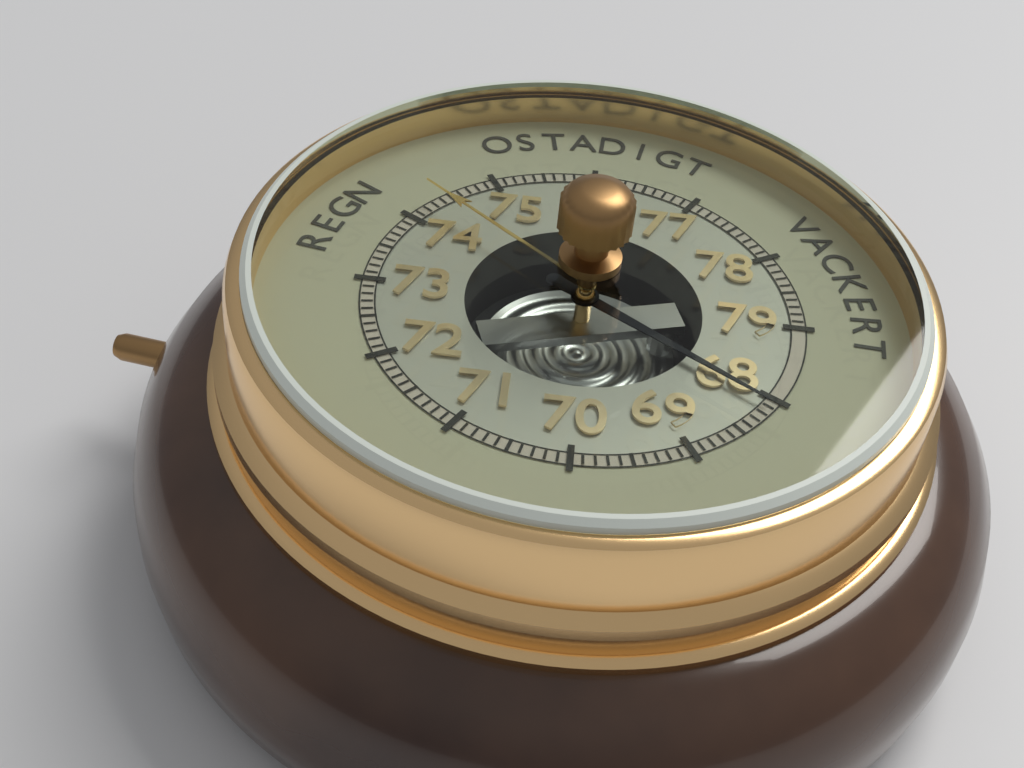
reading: 68.1 (no unit)
